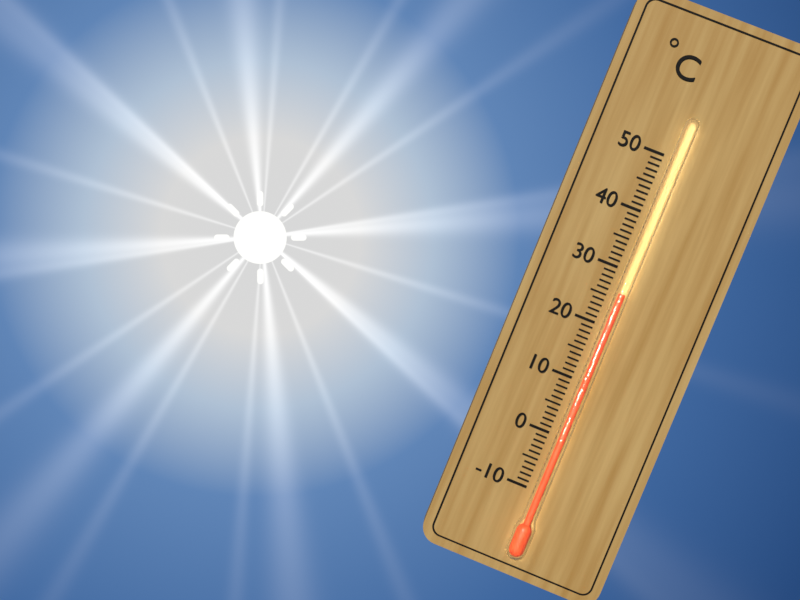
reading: 26 °C
